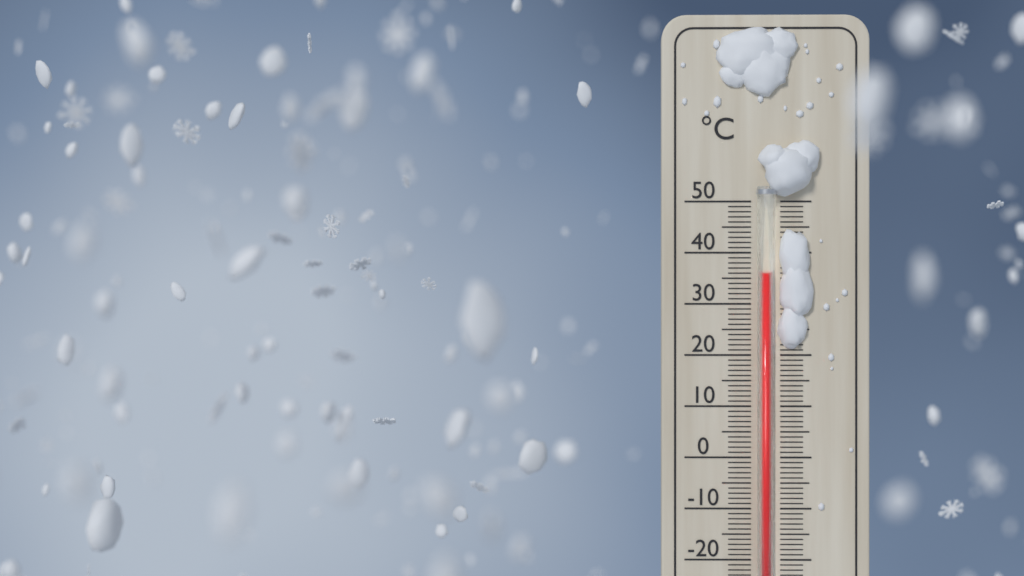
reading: 36 °C
